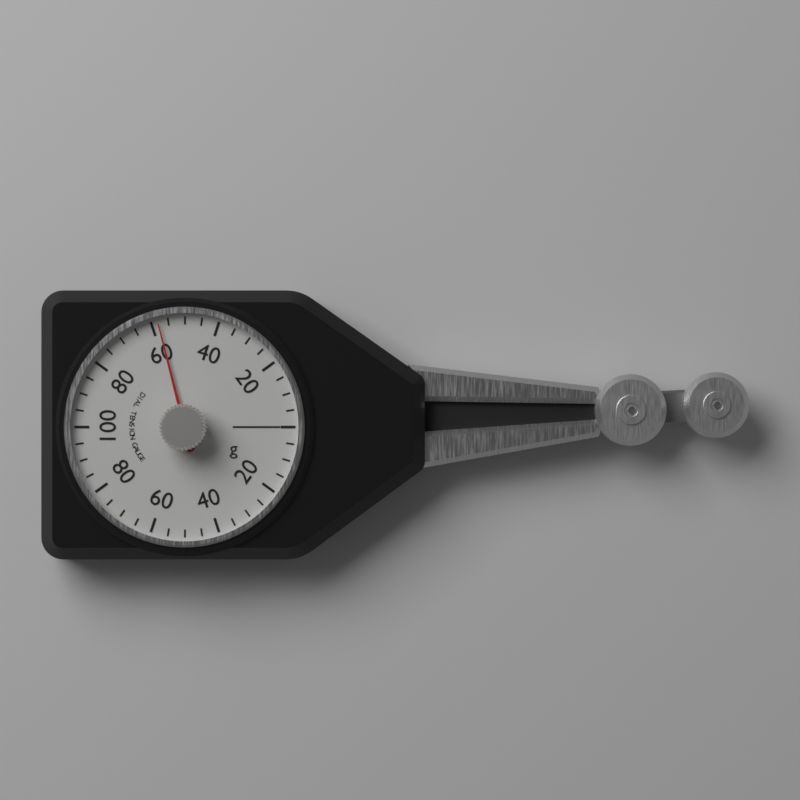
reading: 58 g
